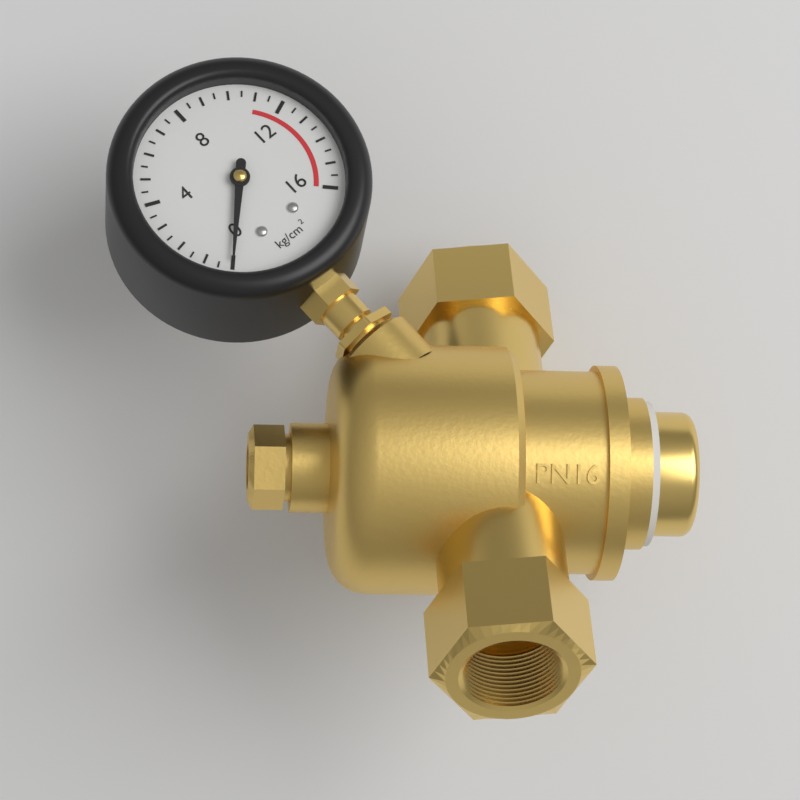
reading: 0.0 kg/cm²
